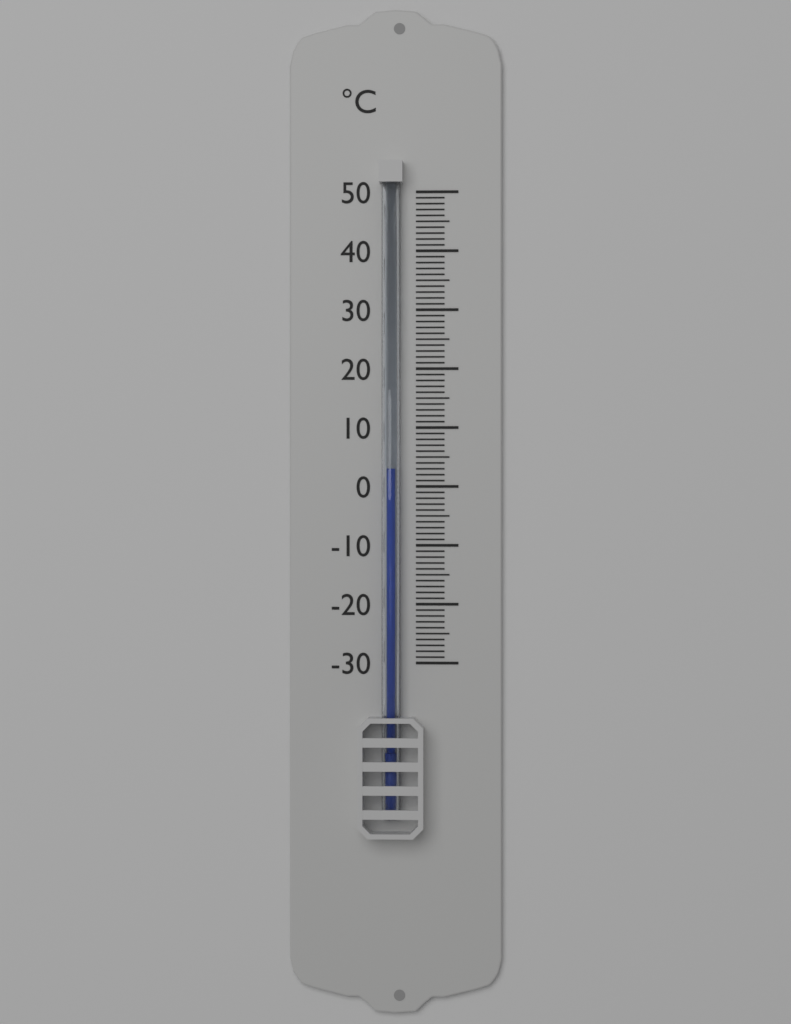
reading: 3 °C
